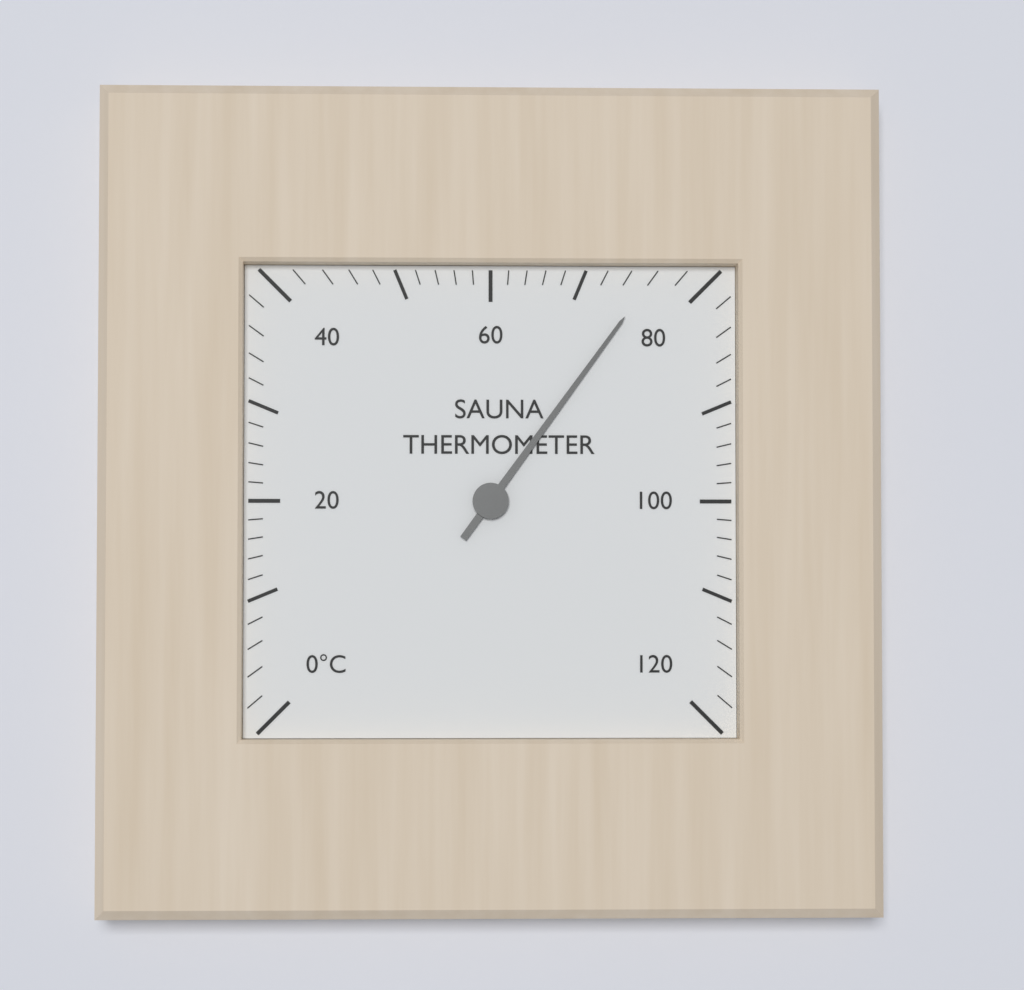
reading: 76 °C
